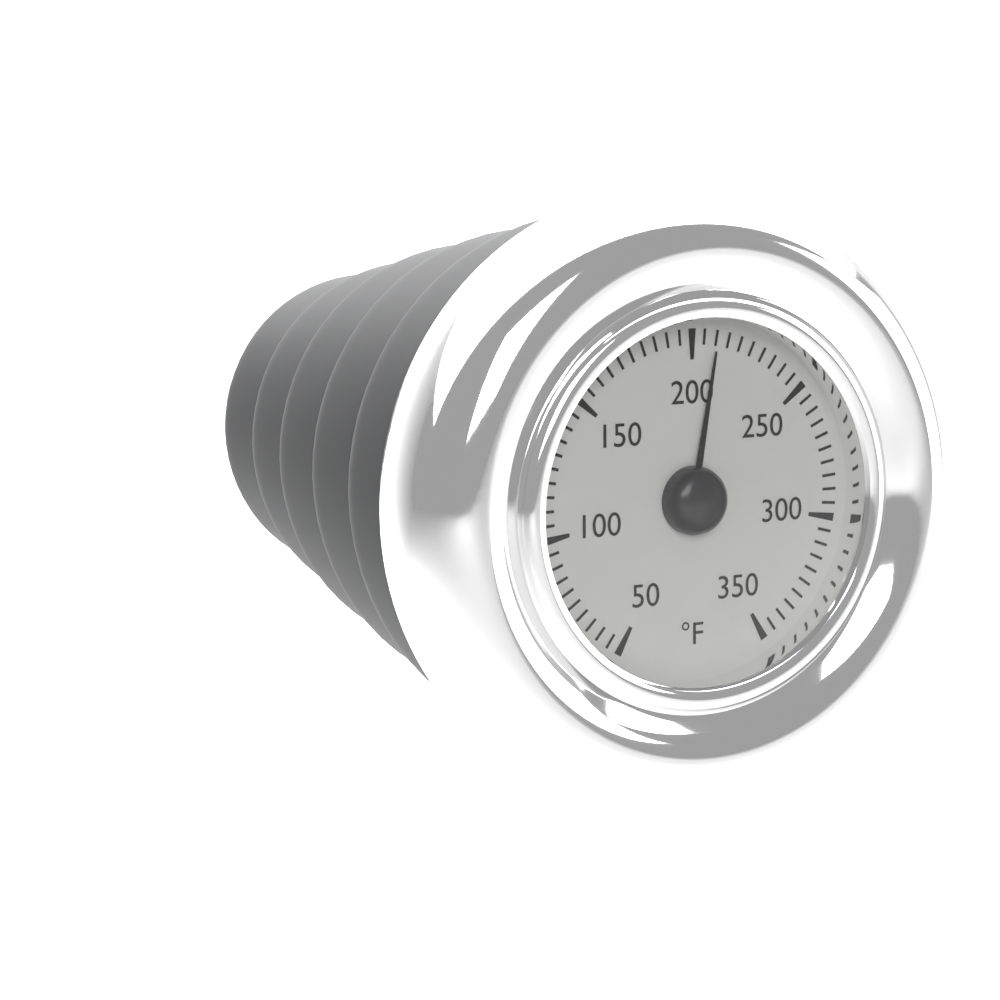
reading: 210 °F
